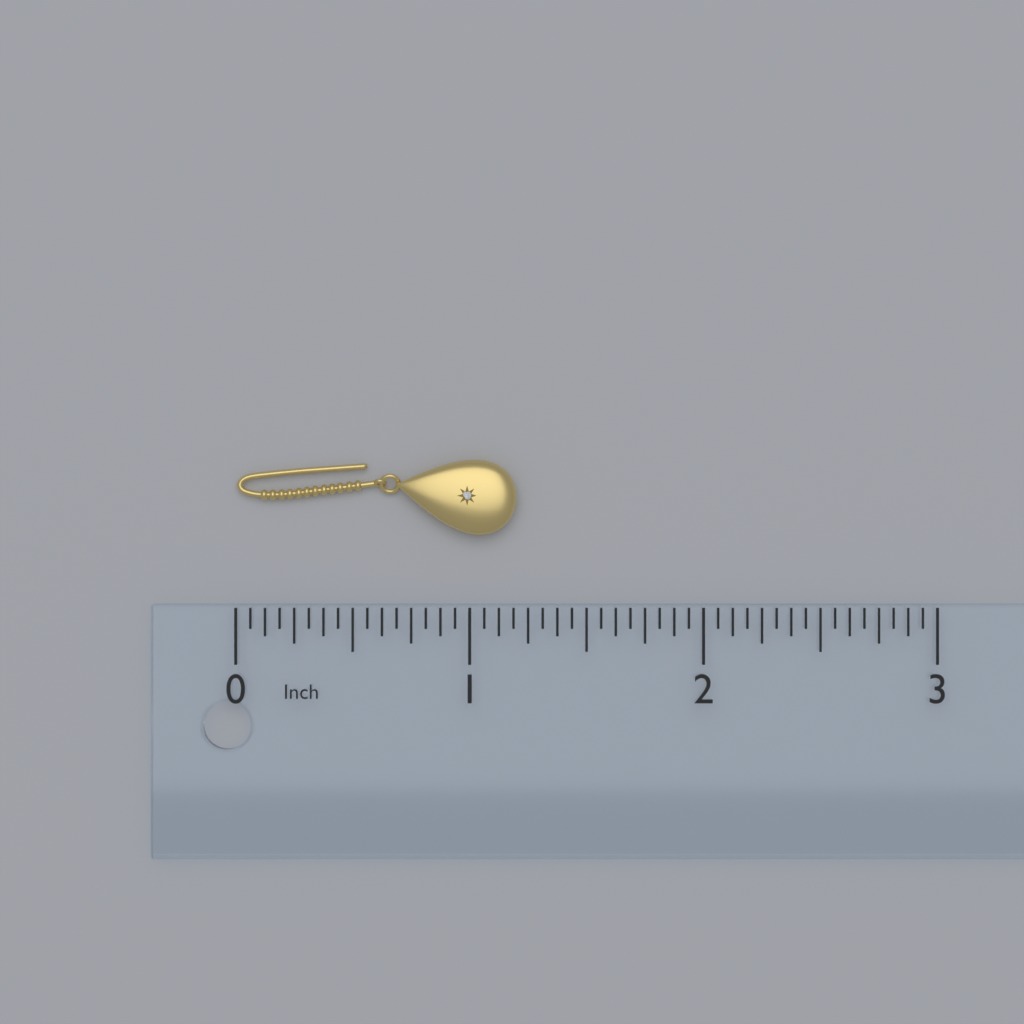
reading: 1.2000 in
